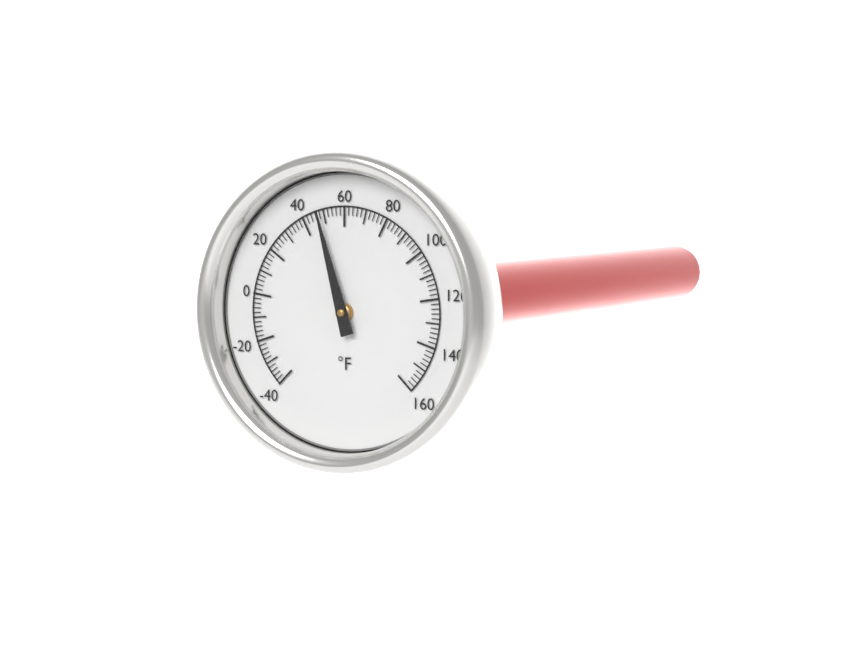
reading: 48 °F
